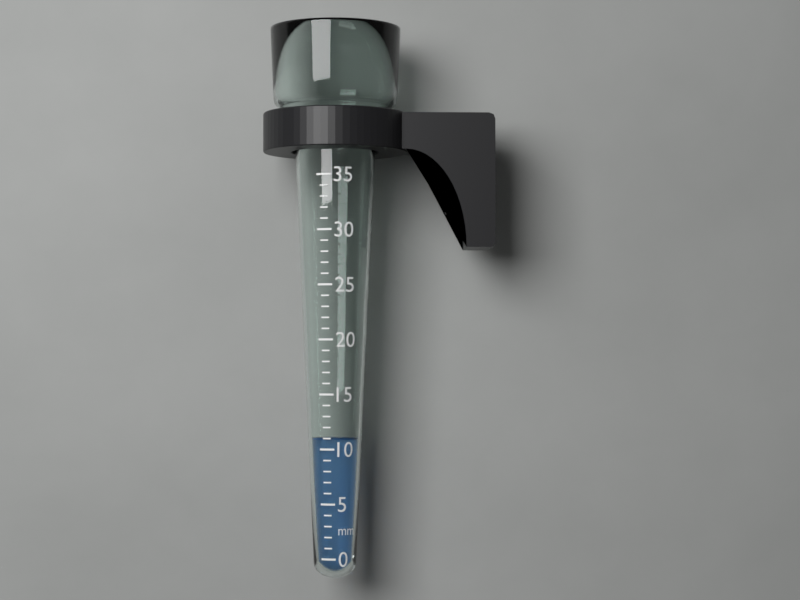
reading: 11 mm
